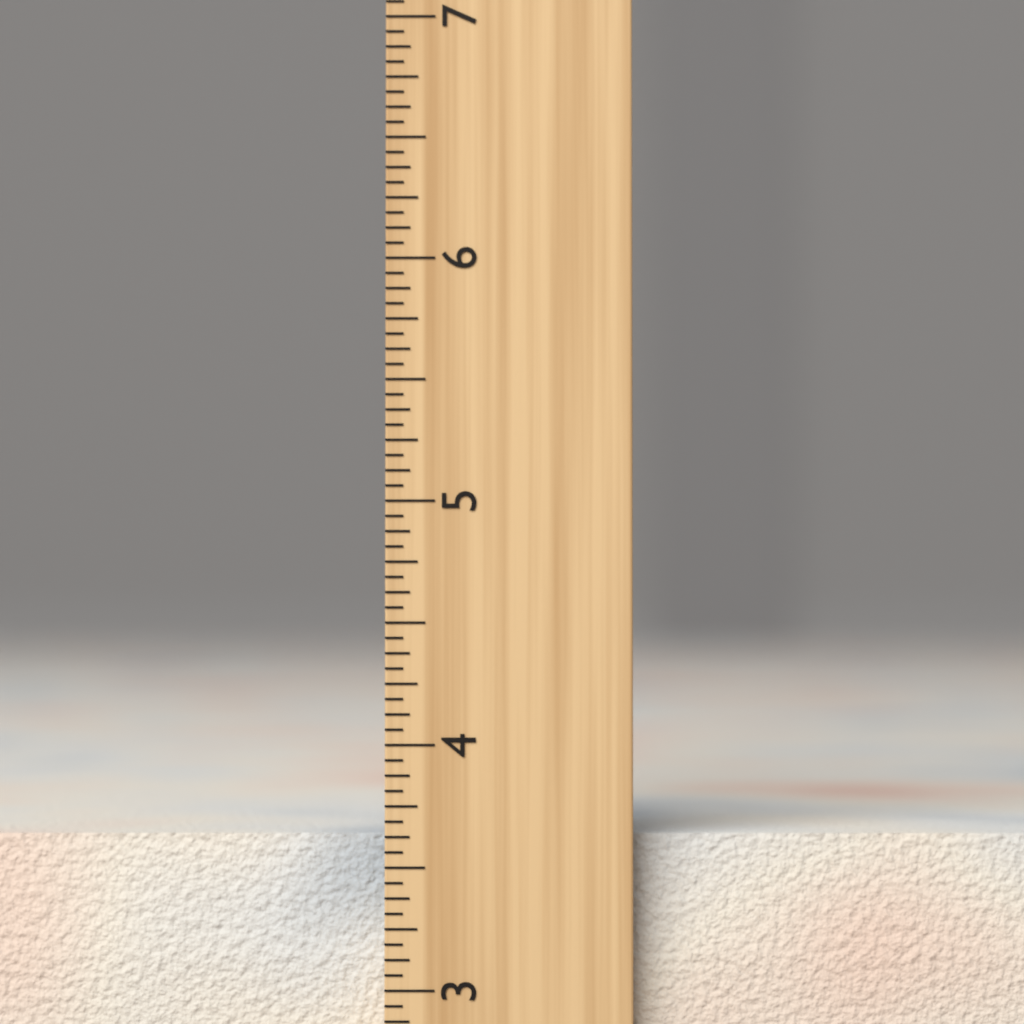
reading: 3.6250 inch
